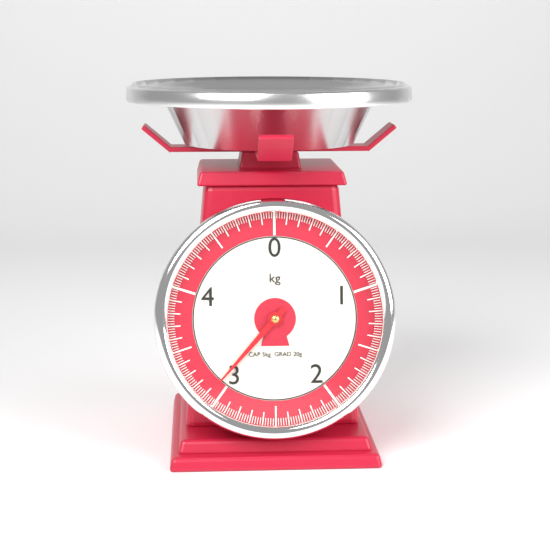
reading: 3.08 kg
